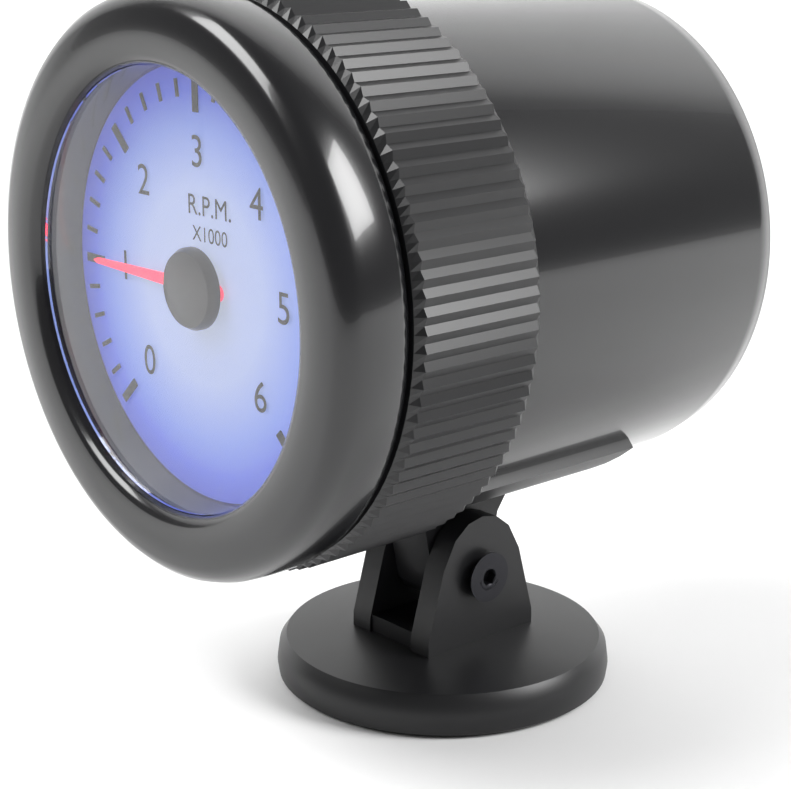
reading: 1.0 RPM x1000
